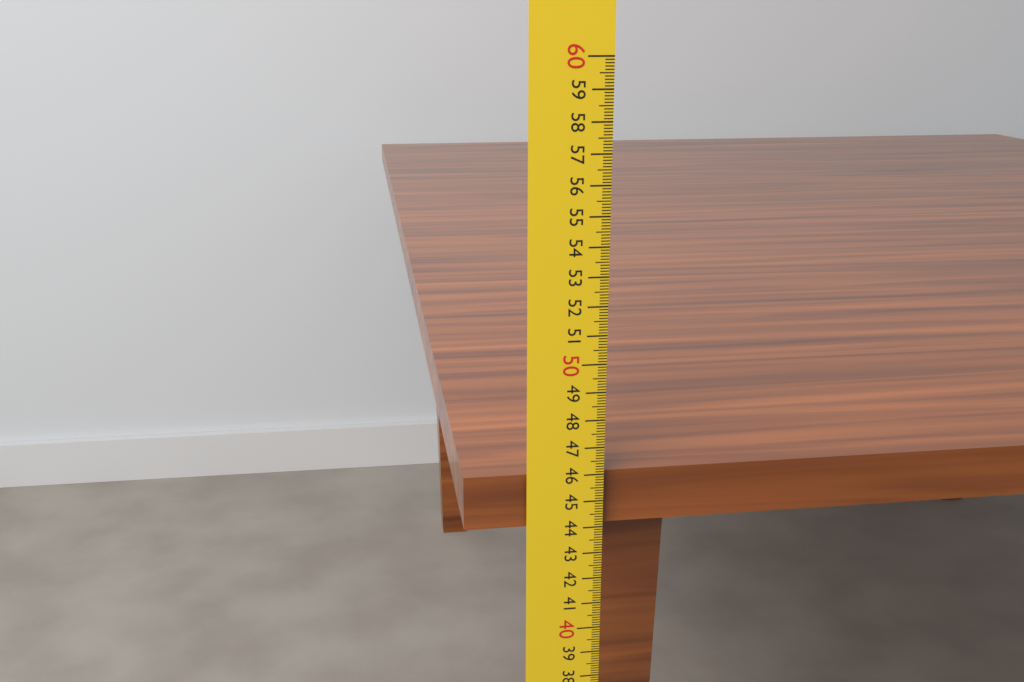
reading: 46.0 cm
